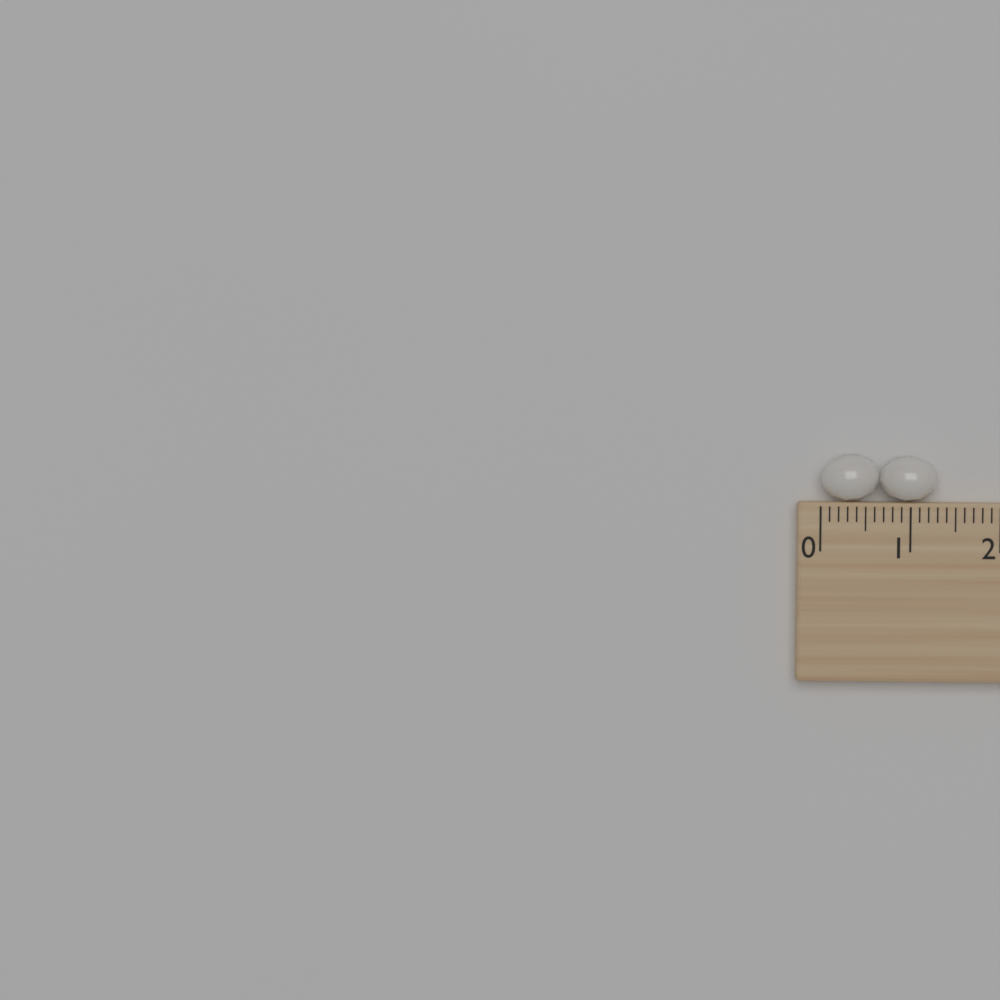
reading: 1.3 (no unit)
